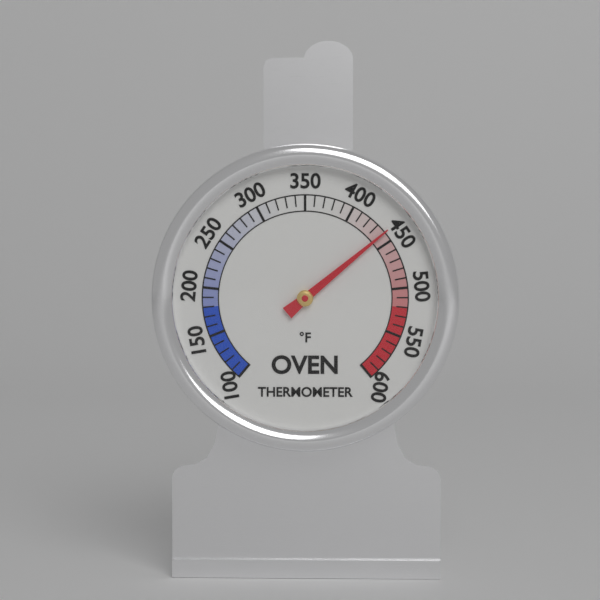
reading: 440 °F
